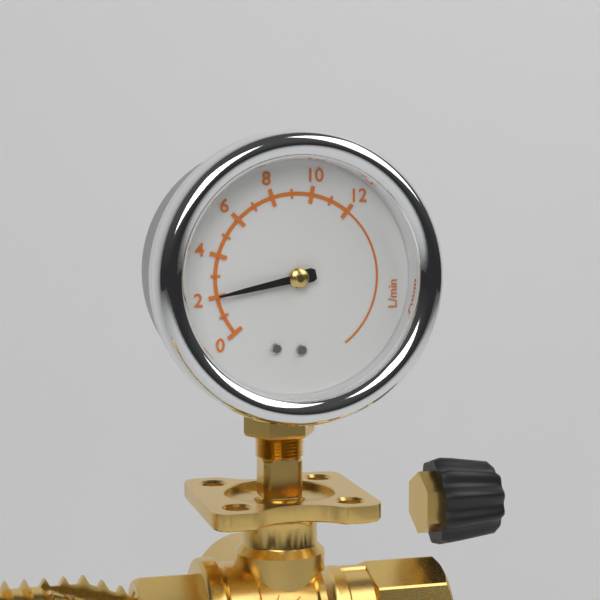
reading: 2 L/min
